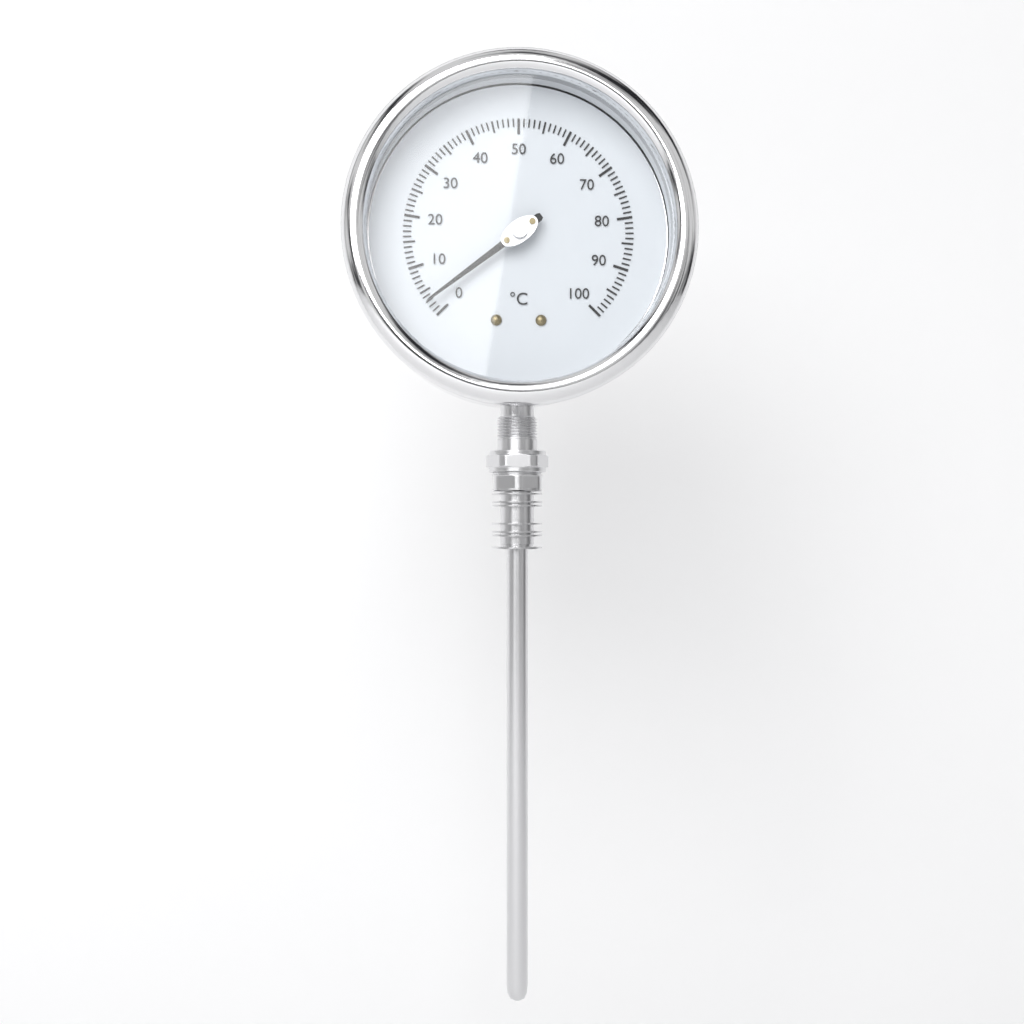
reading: 3 °C
